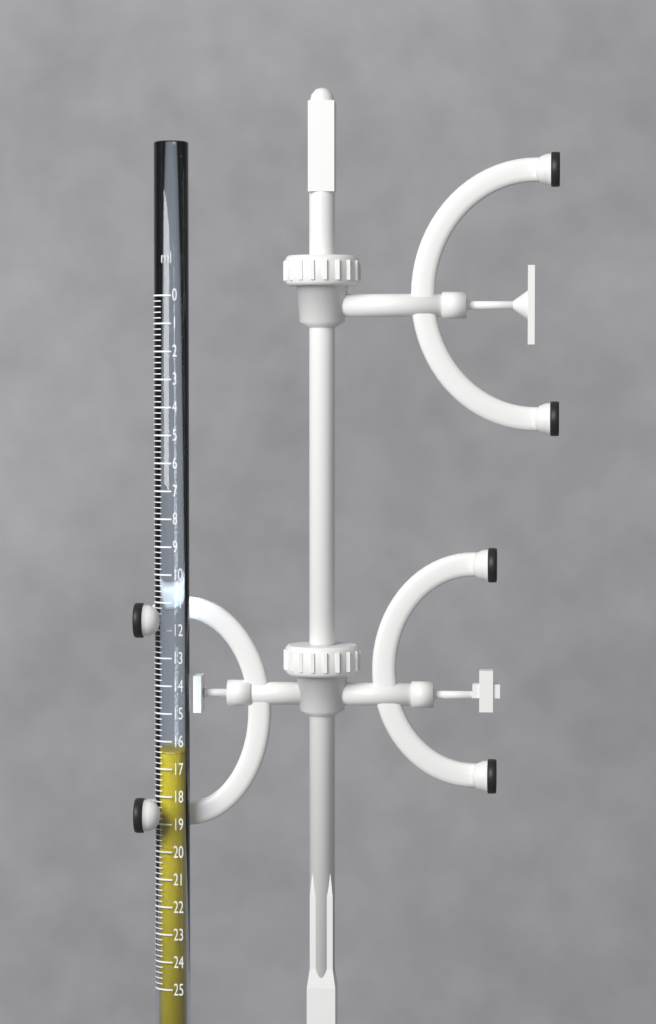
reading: 16.4 ml
